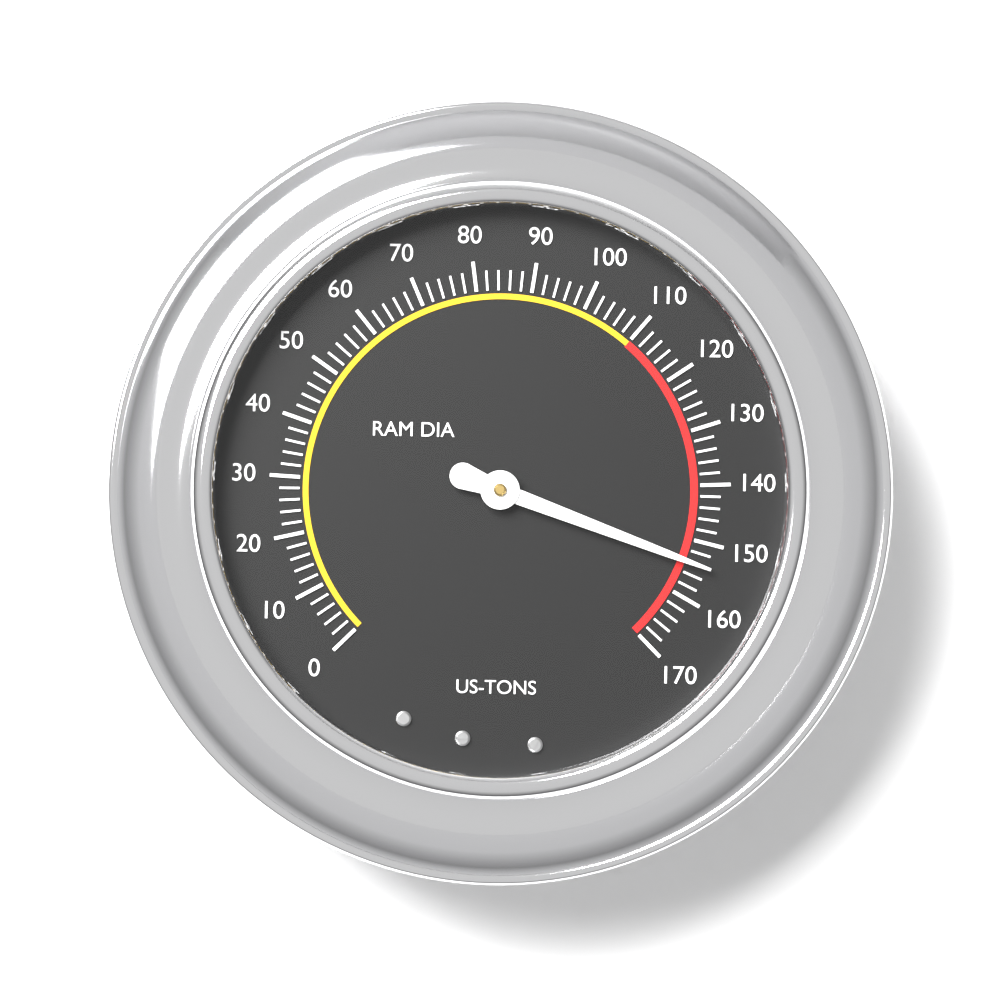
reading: 154 US-TONS
